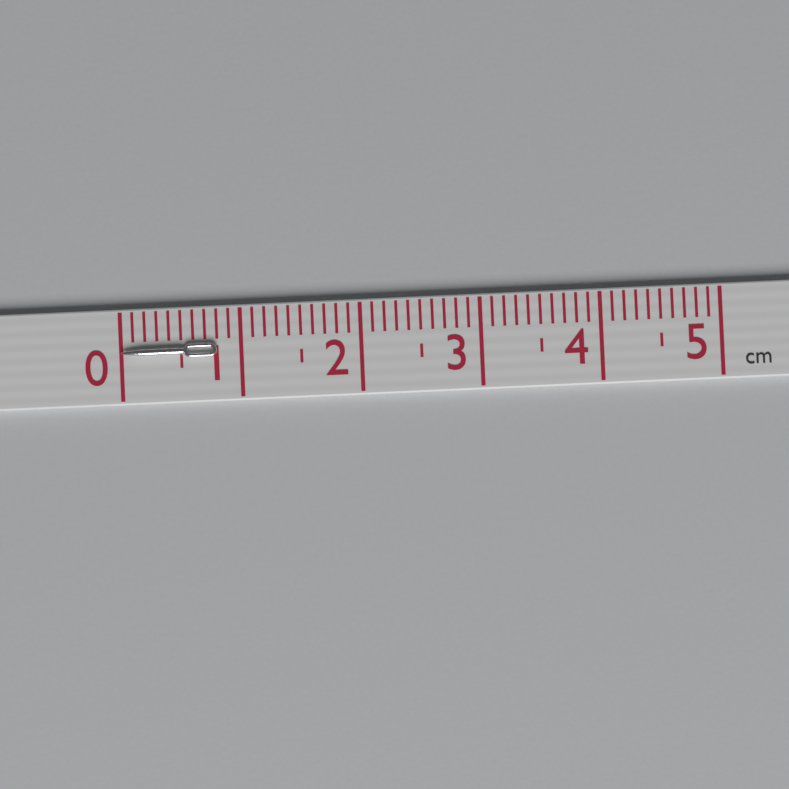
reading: 0.8 cm
